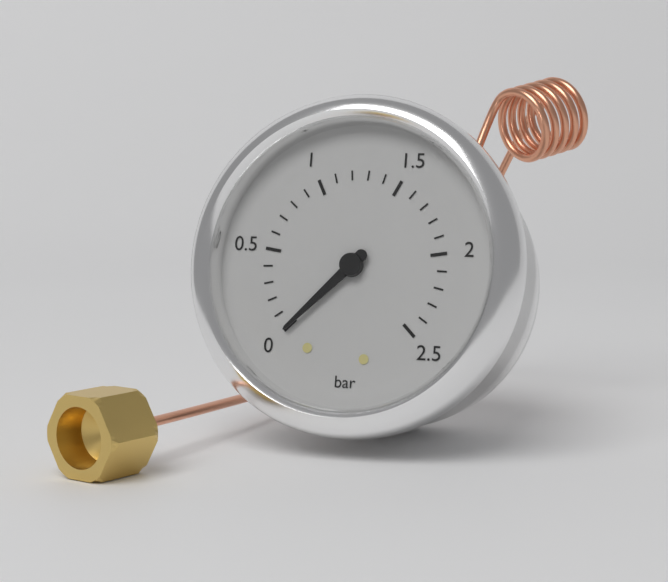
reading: 0.0 bar
